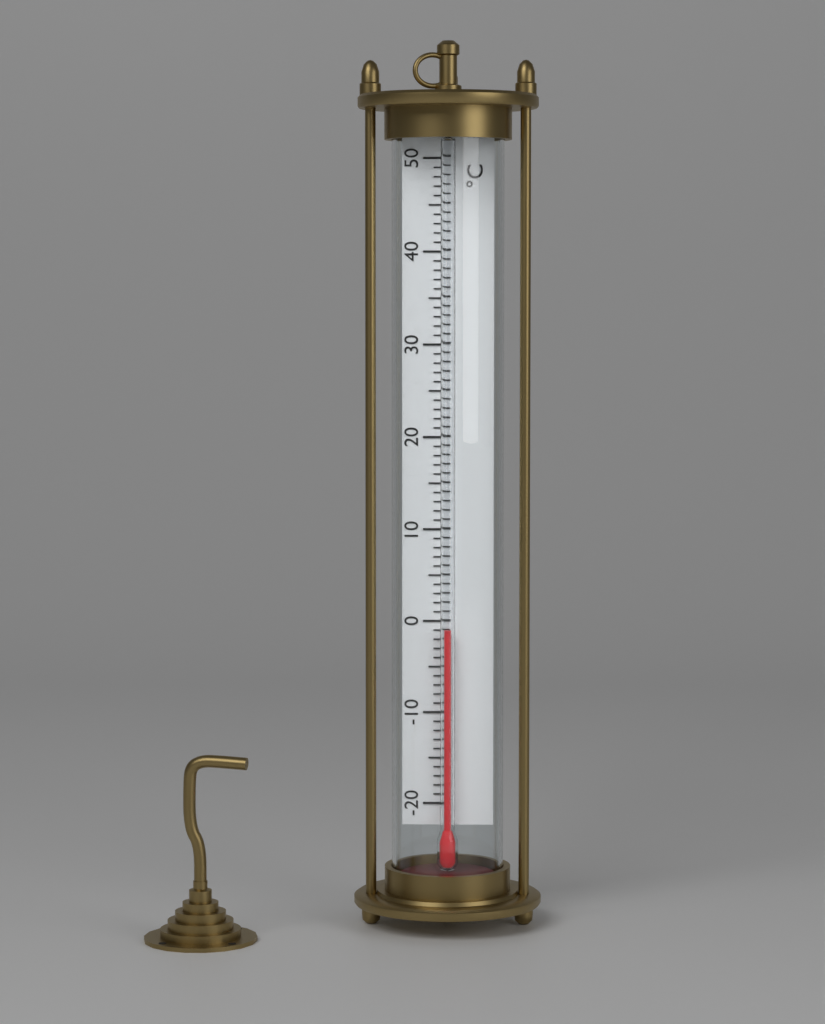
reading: -1 °C
